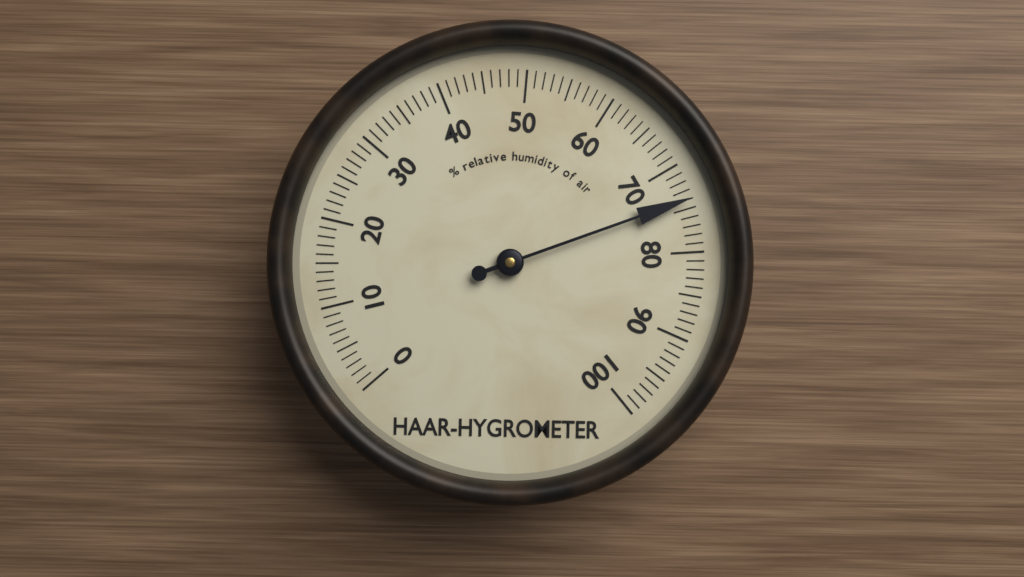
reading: 74 %
